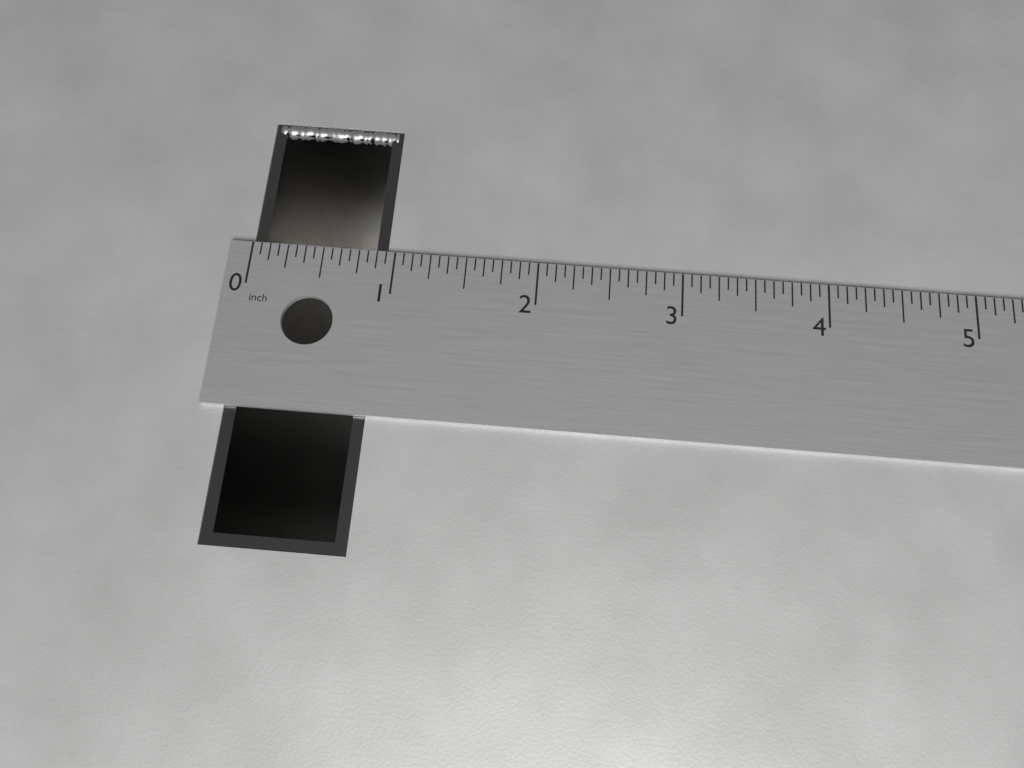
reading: 0.9375 in
